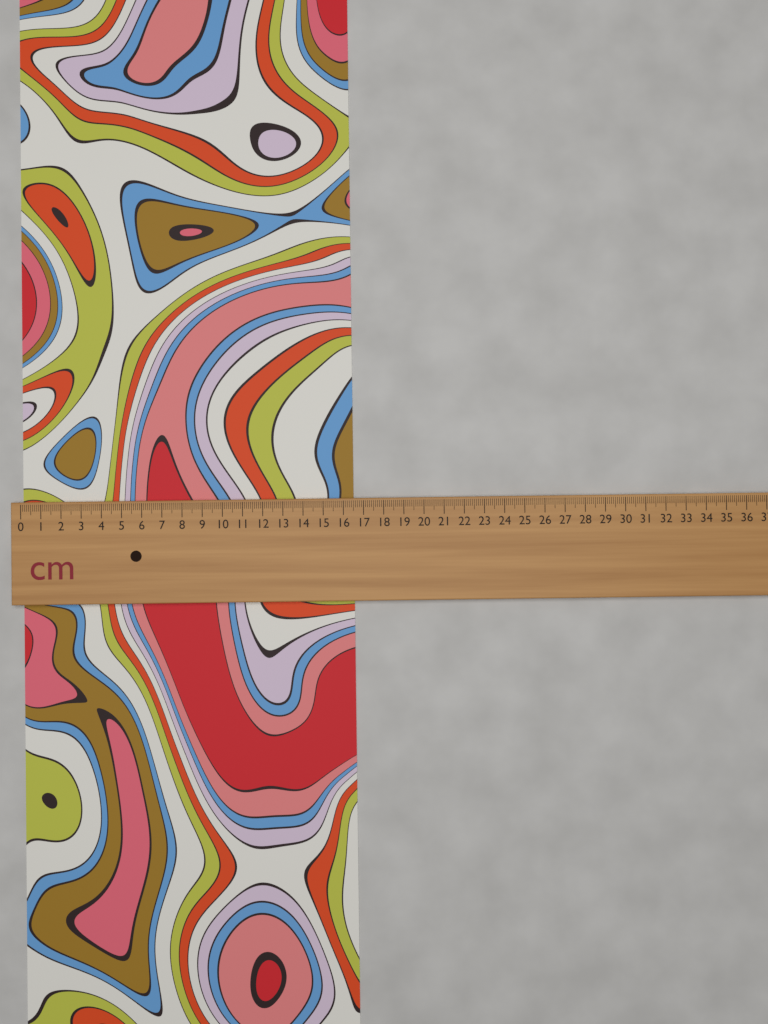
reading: 16.5 cm
